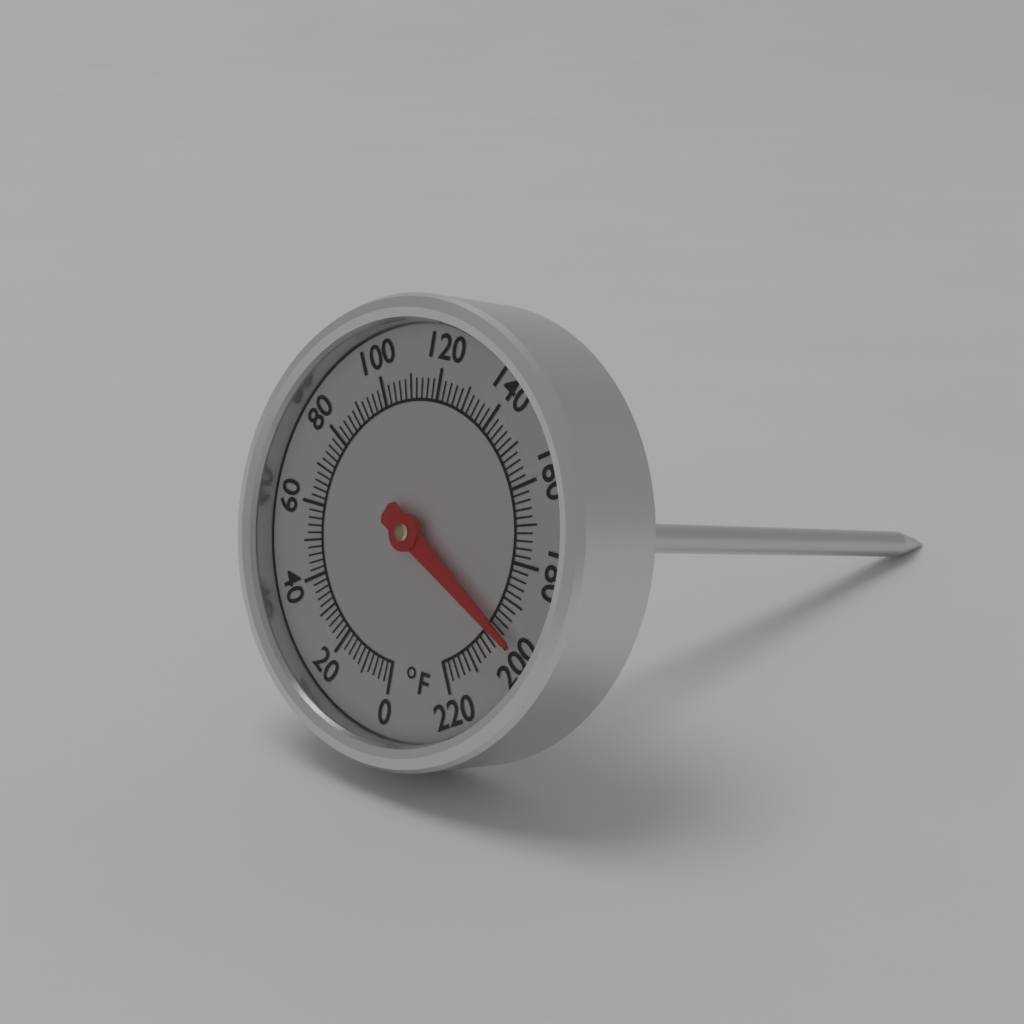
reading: 198 °F
